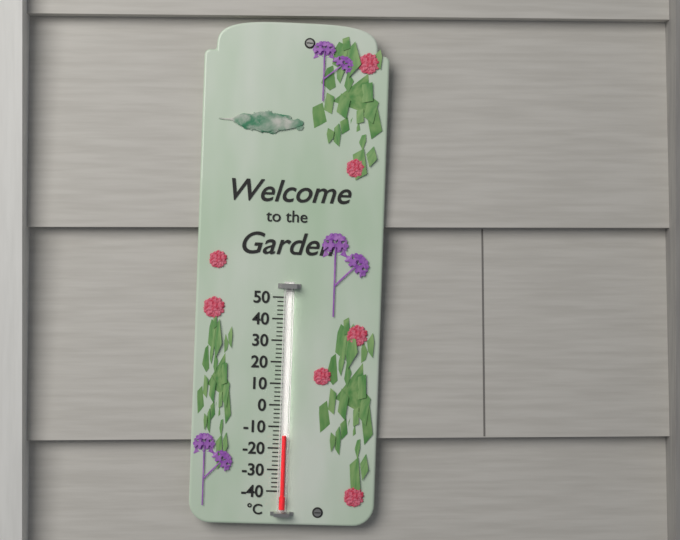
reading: -14 °C
